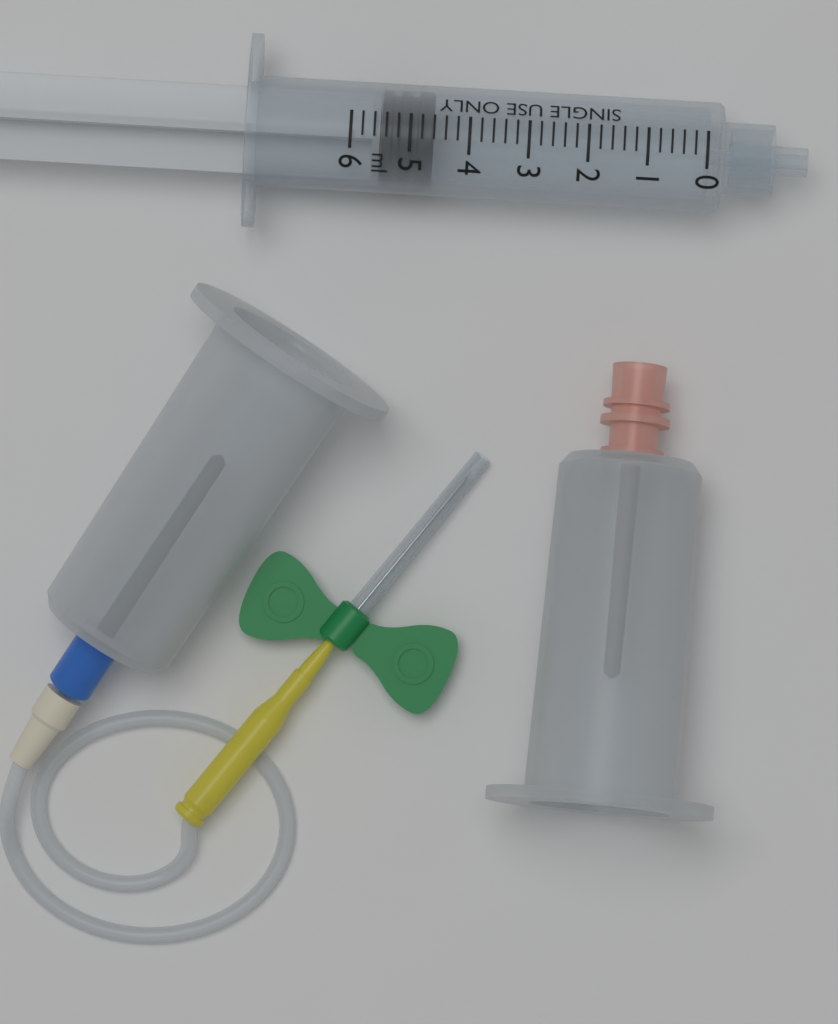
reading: 4.6 ml
